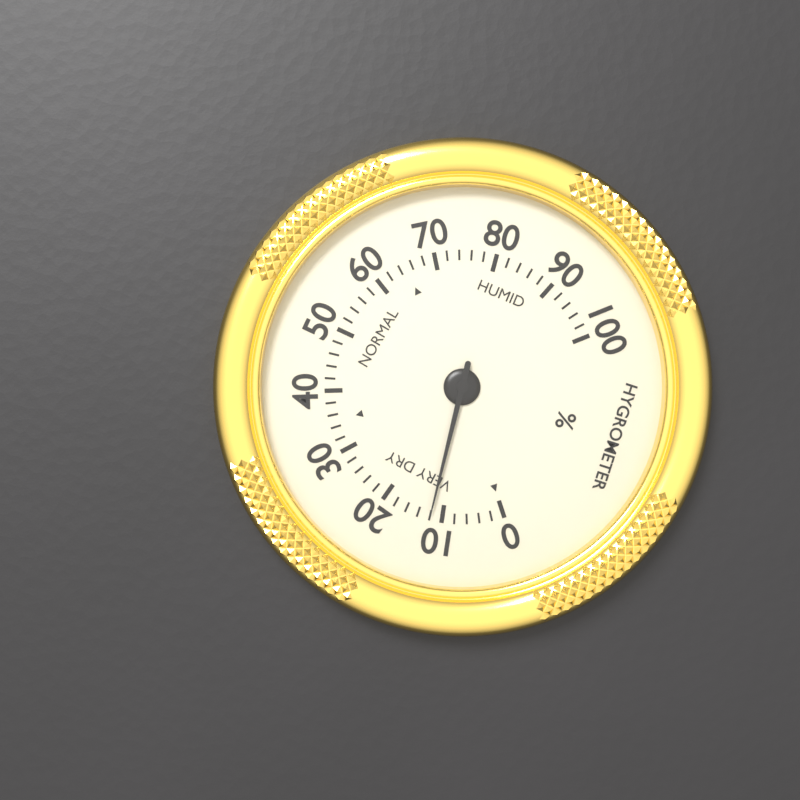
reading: 12 %
